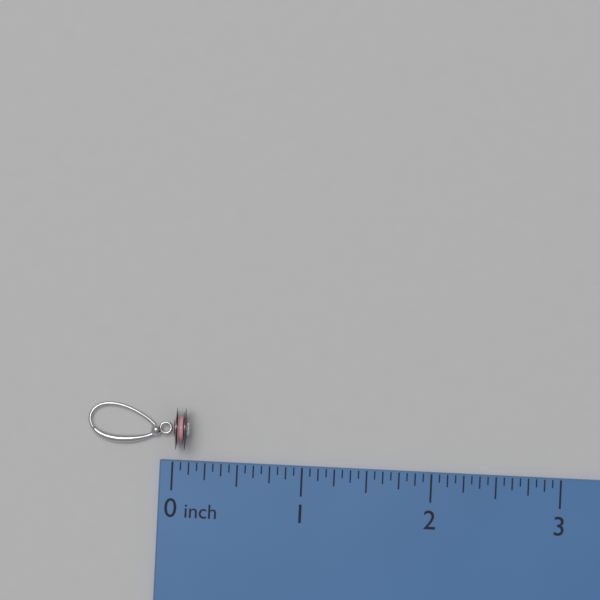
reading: 0.1250 inch
